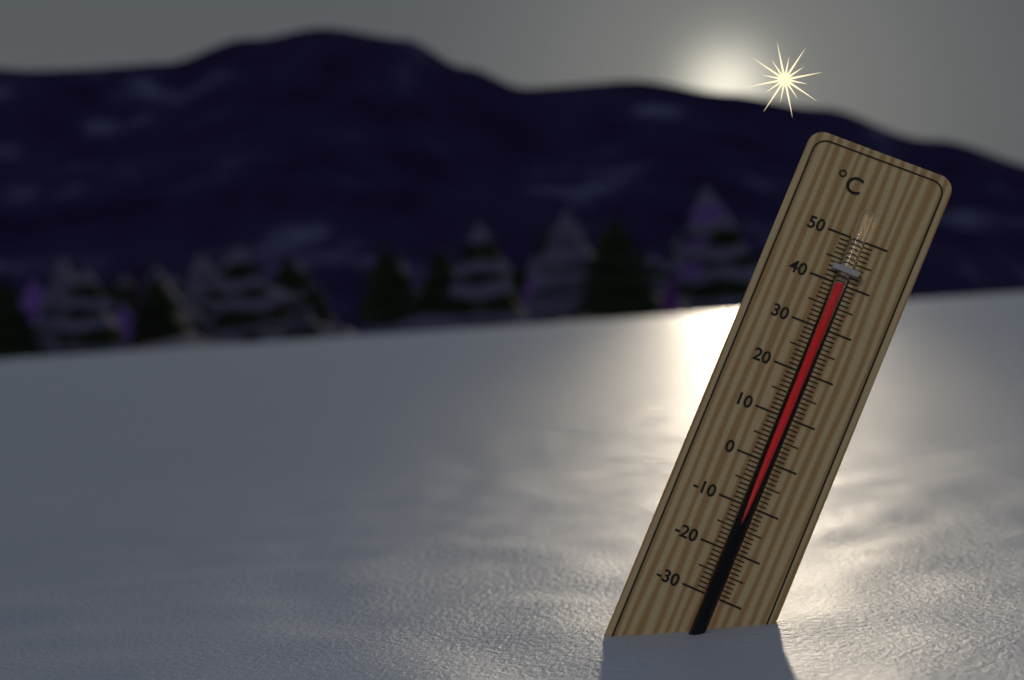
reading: 40 °C
